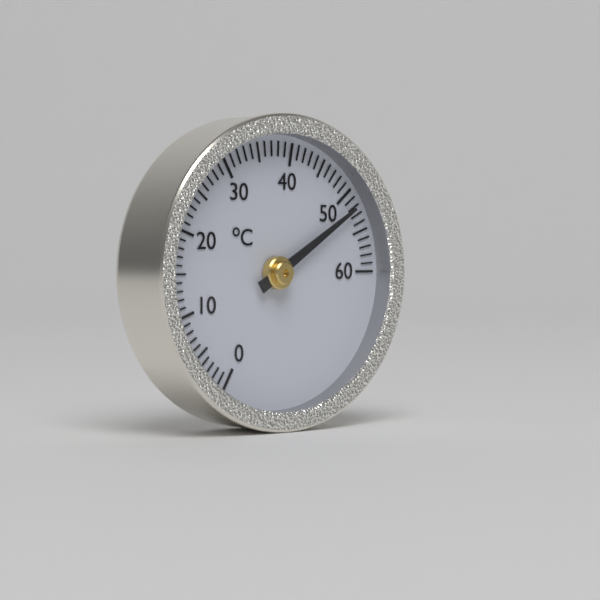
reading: 52 °C
